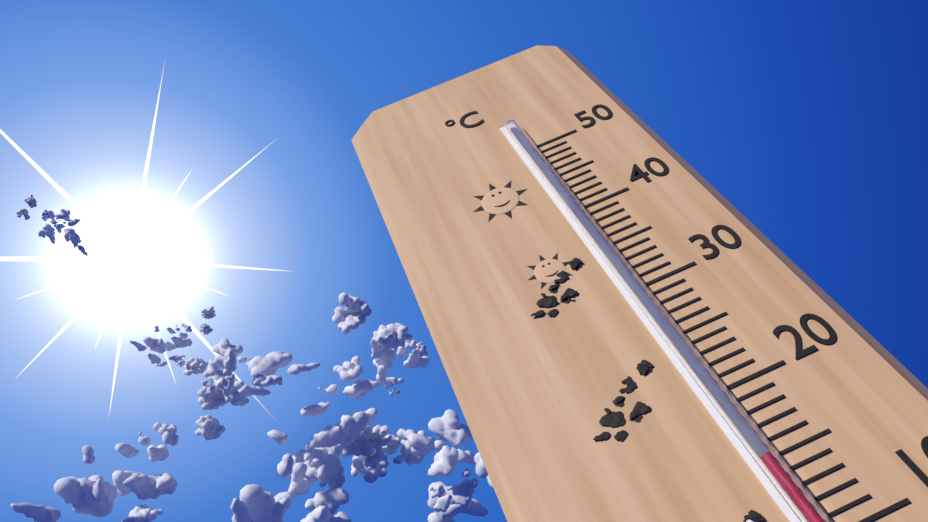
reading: 15 °C
